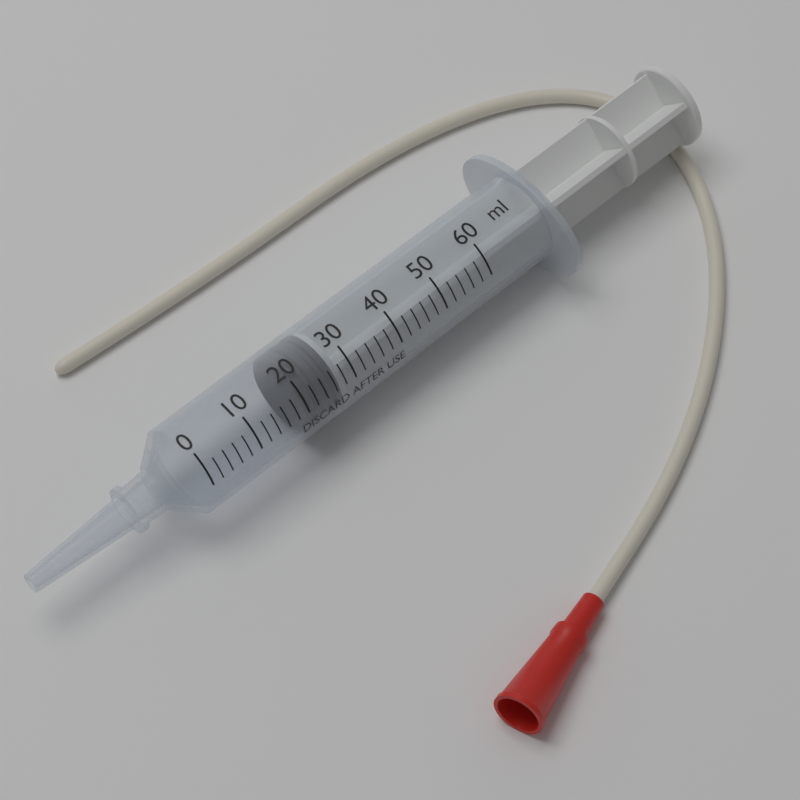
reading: 20 ml
